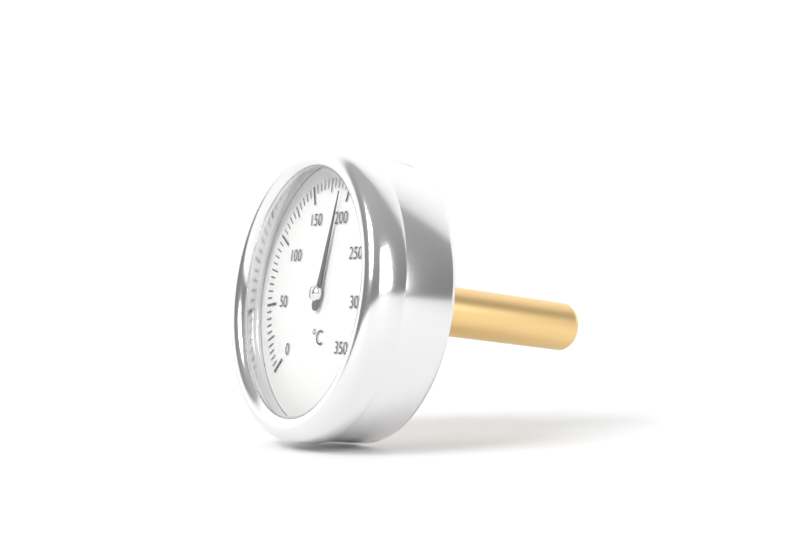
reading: 190 °C
